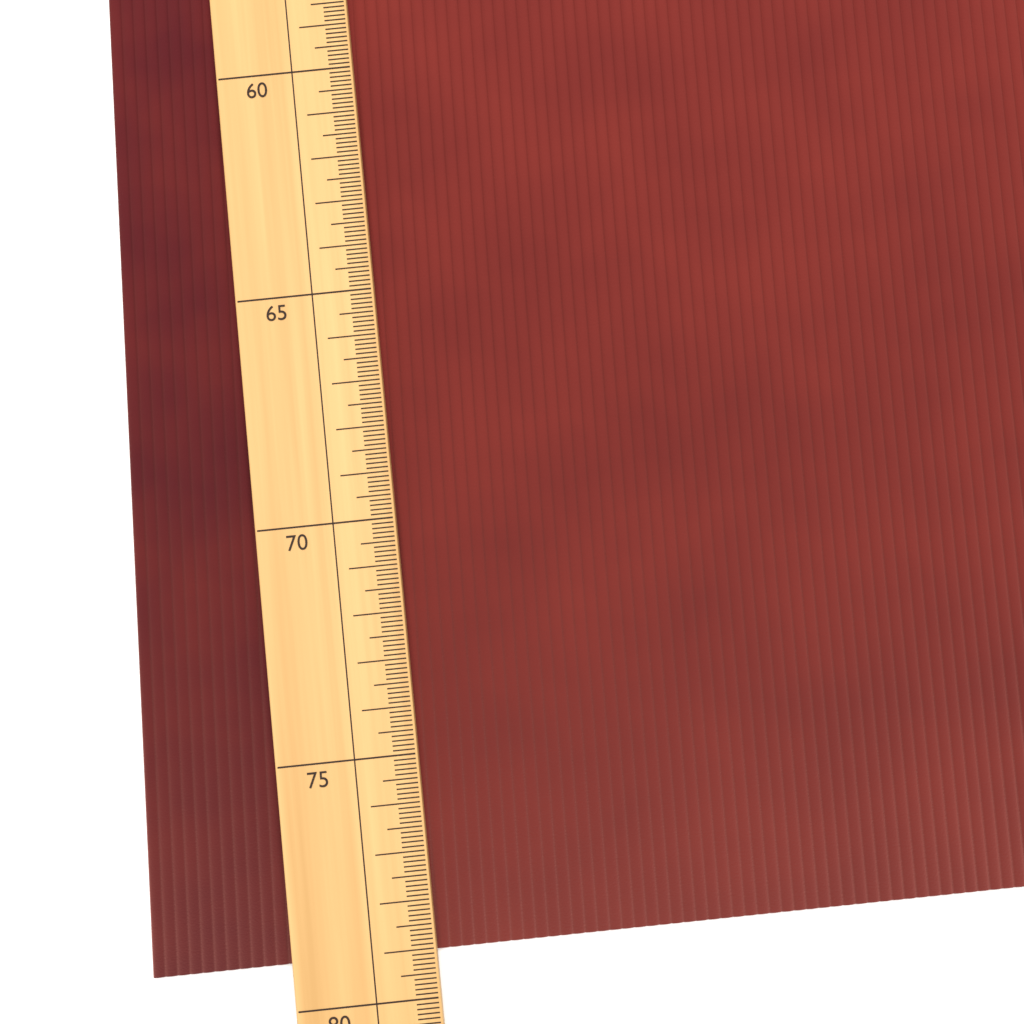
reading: 79.1 (no unit)
